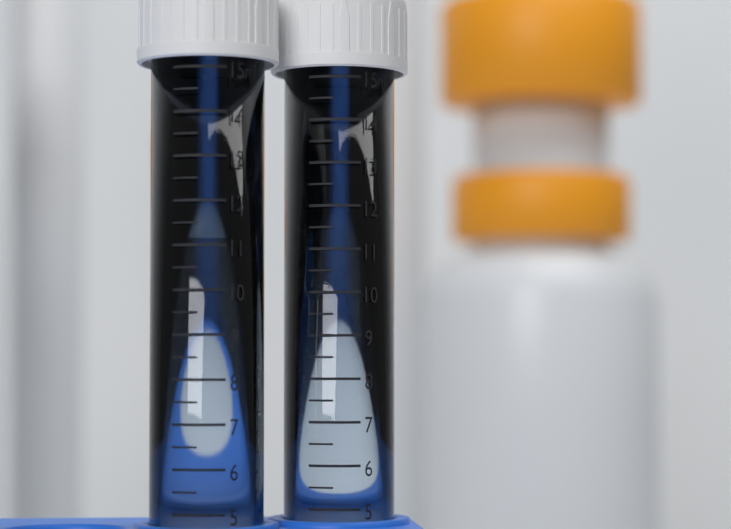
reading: 13.5 ml
